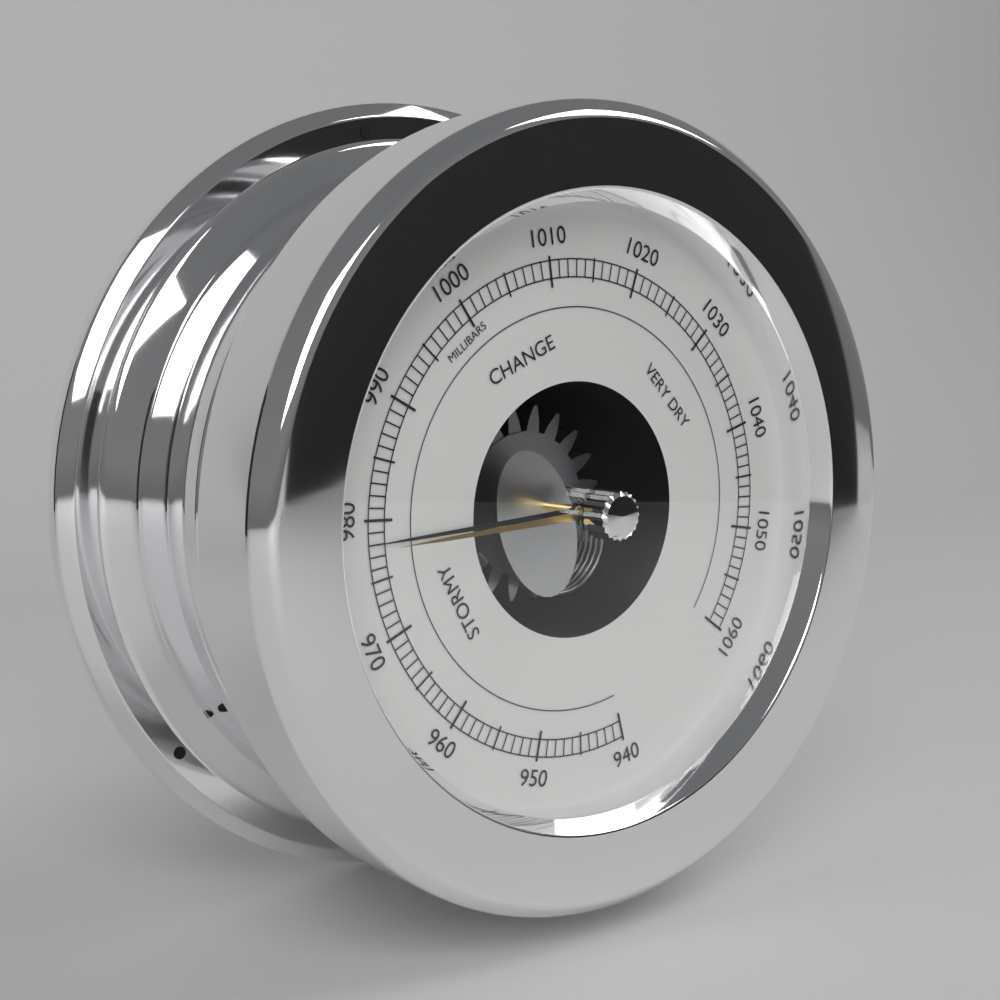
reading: 978 mbar
